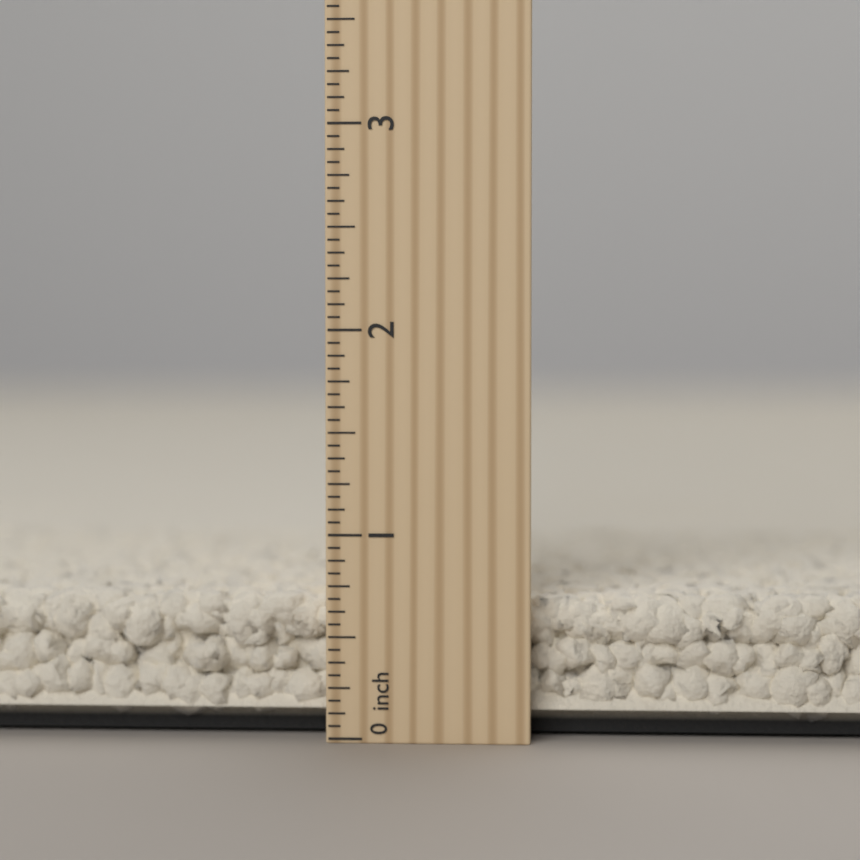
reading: 0.6875 inch
